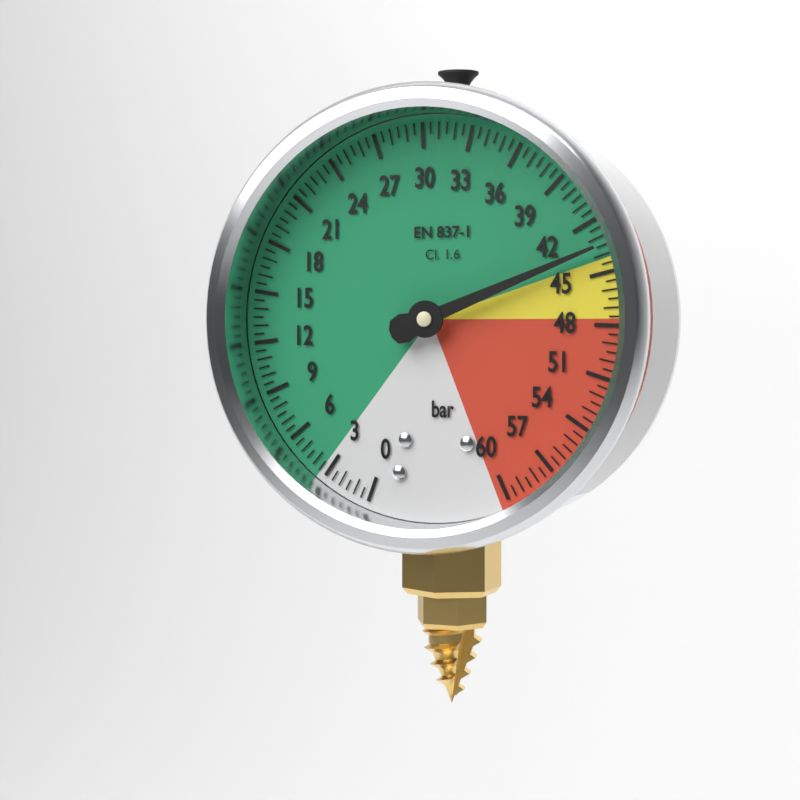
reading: 43.5 bar
